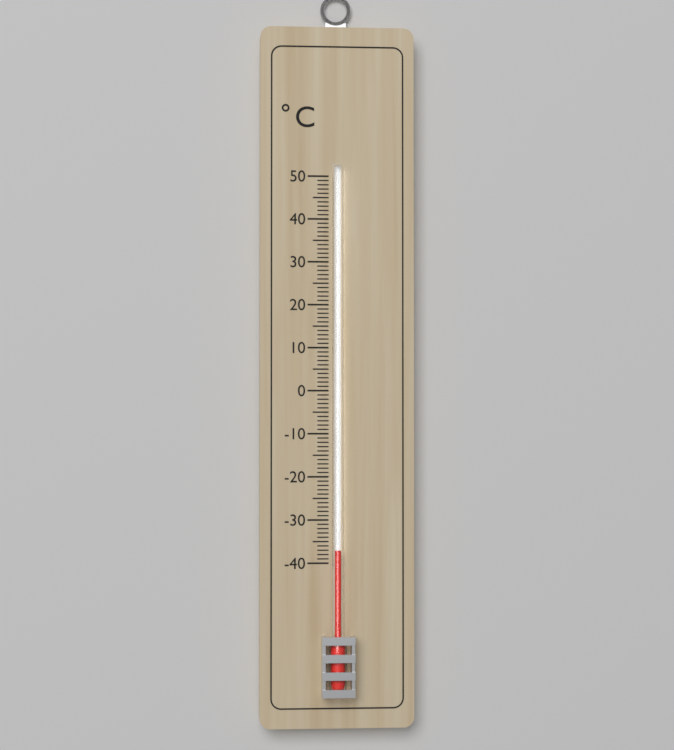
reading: -37 °C
